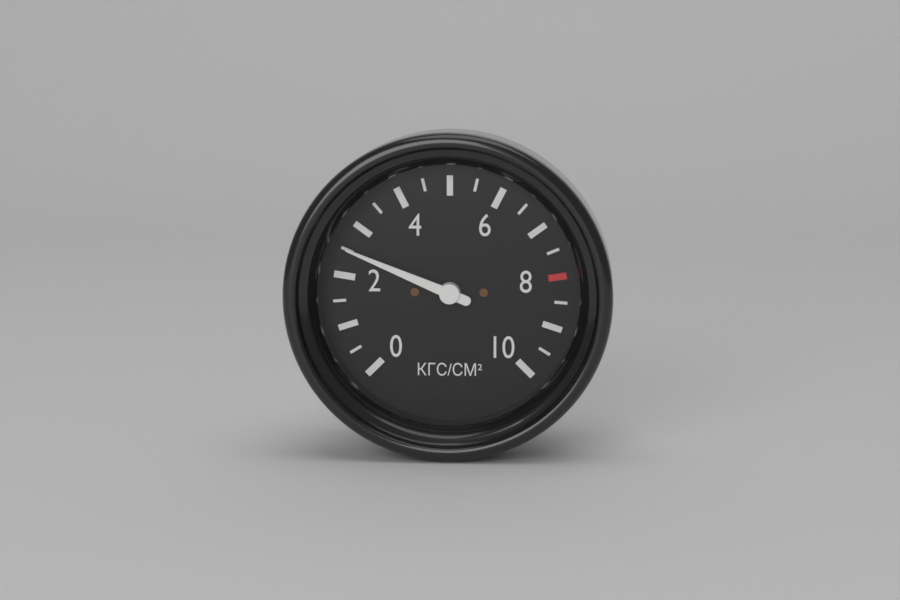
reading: 2.5 кгс/см²
